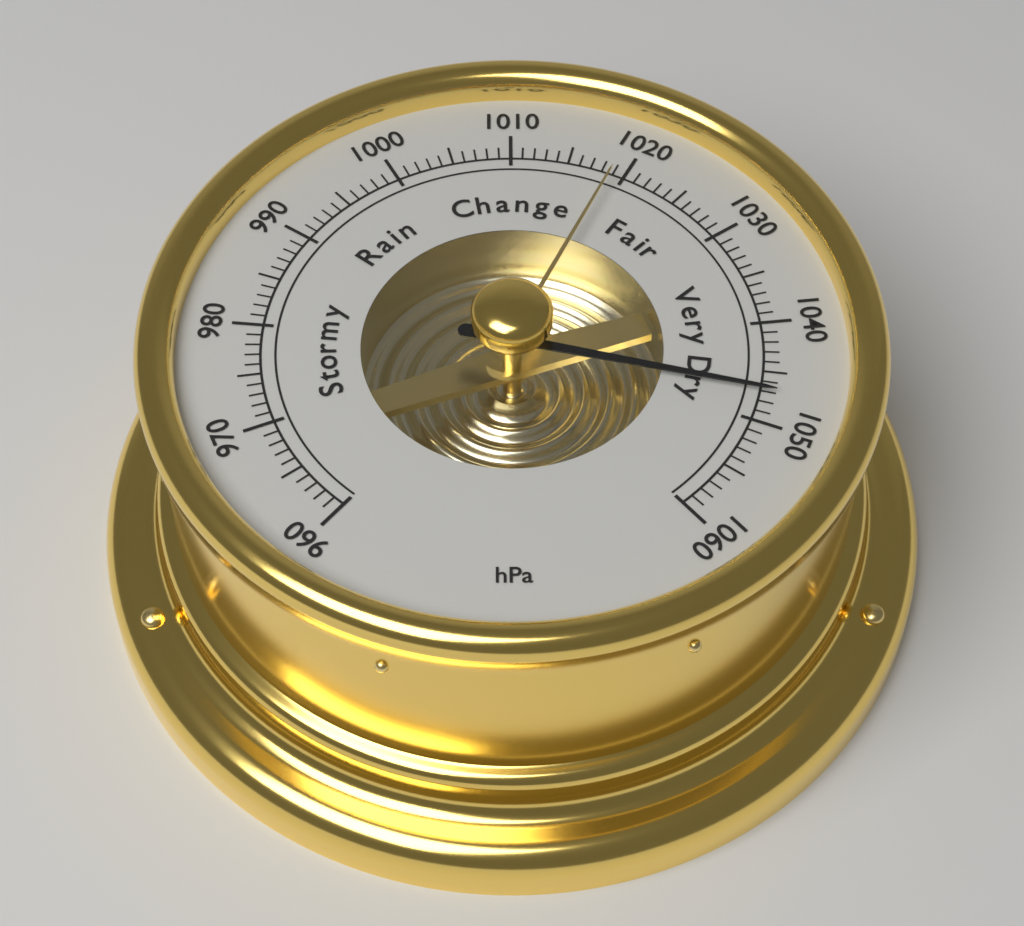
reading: 1047 hPa
